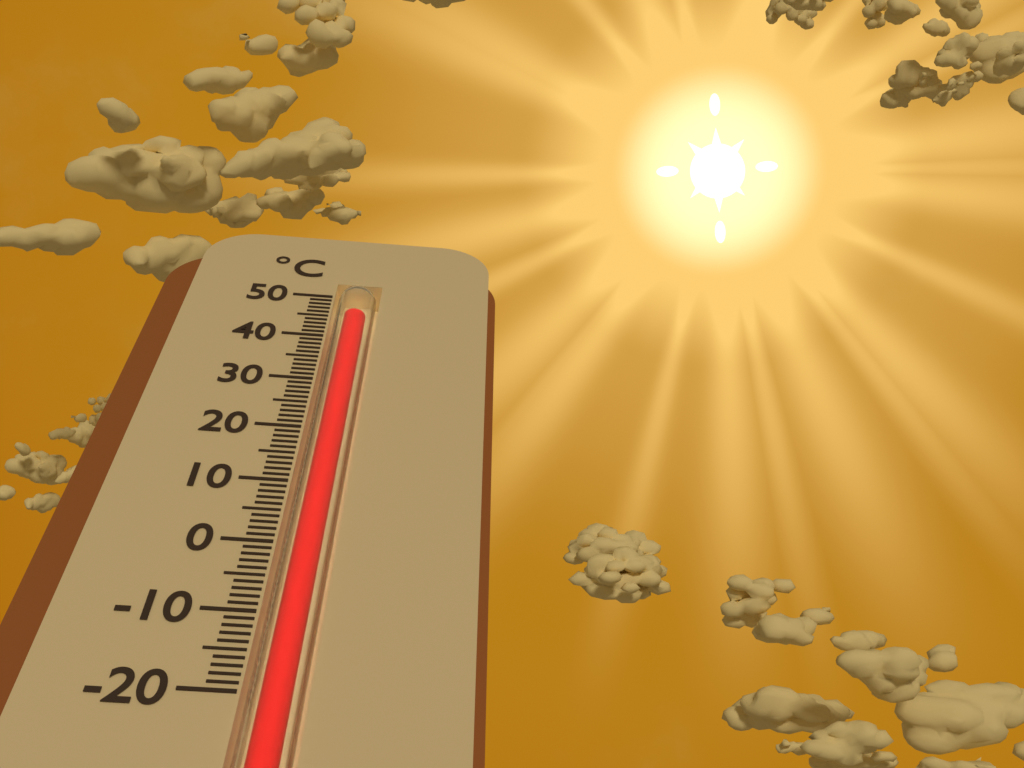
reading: 46 °C
